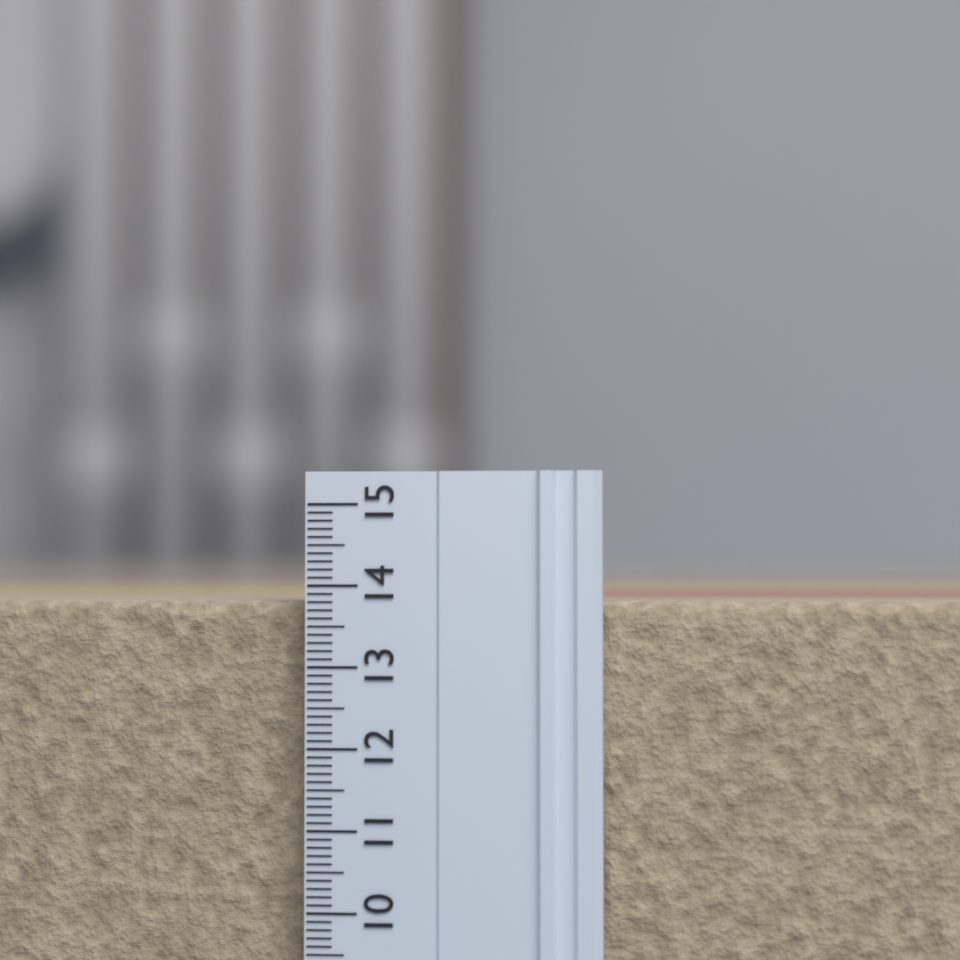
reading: 13.8 (no unit)
